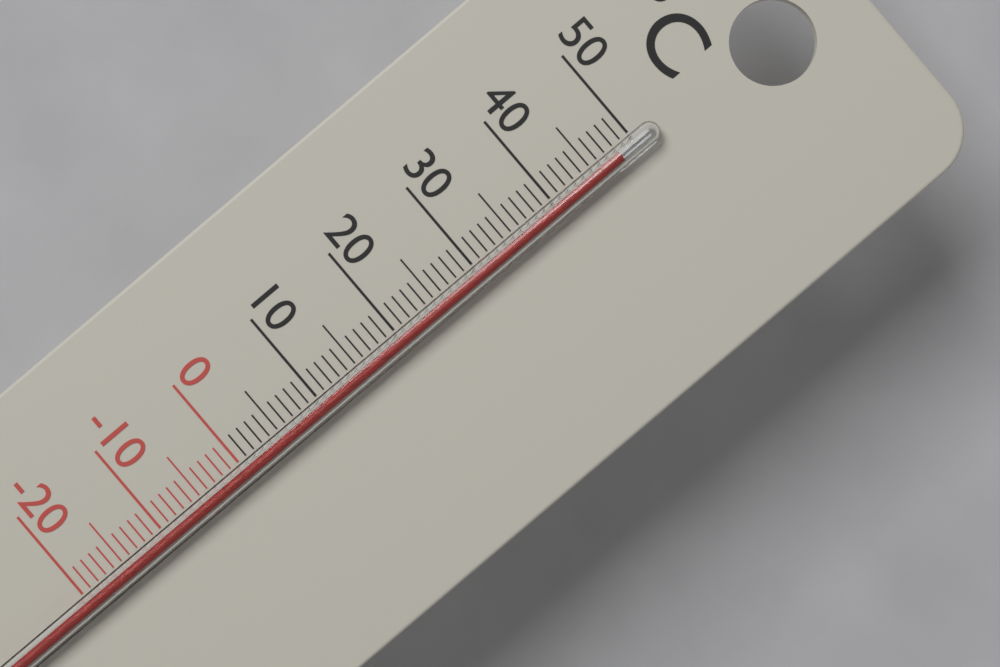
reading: 48 °C
